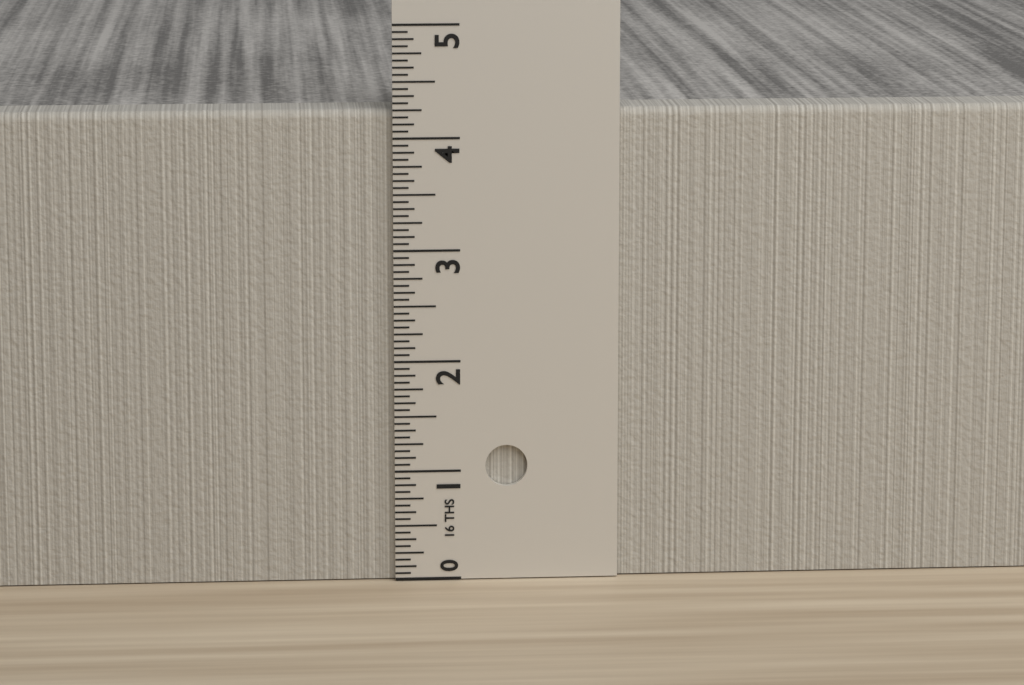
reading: 4.2500 in
